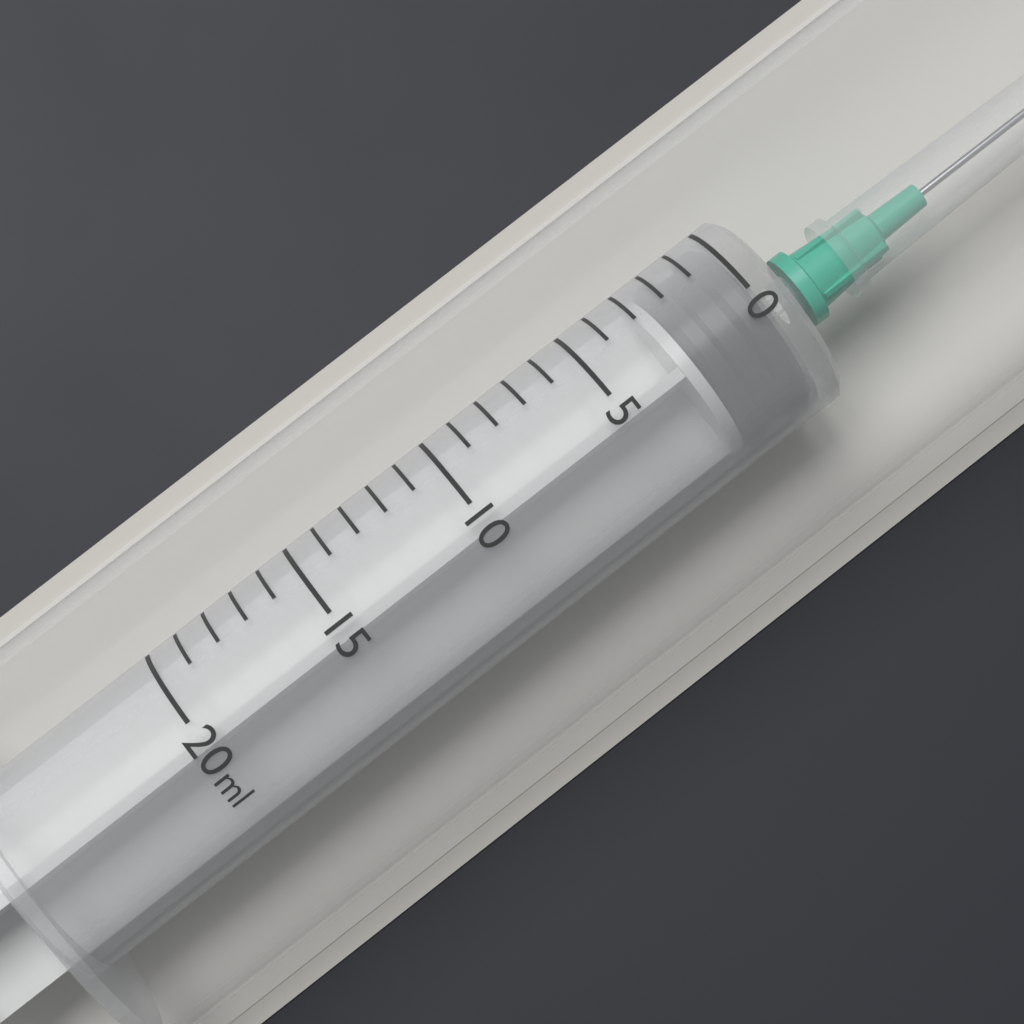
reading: 0 ml
